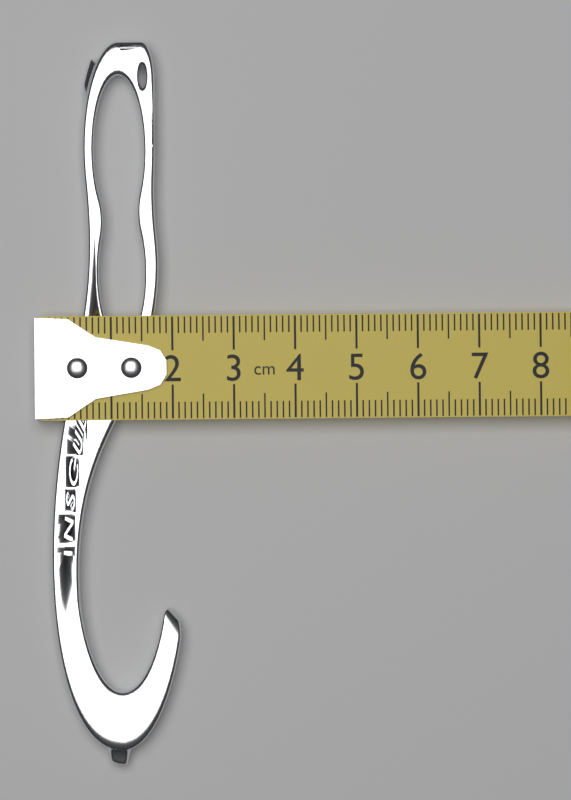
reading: 2.1 cm
